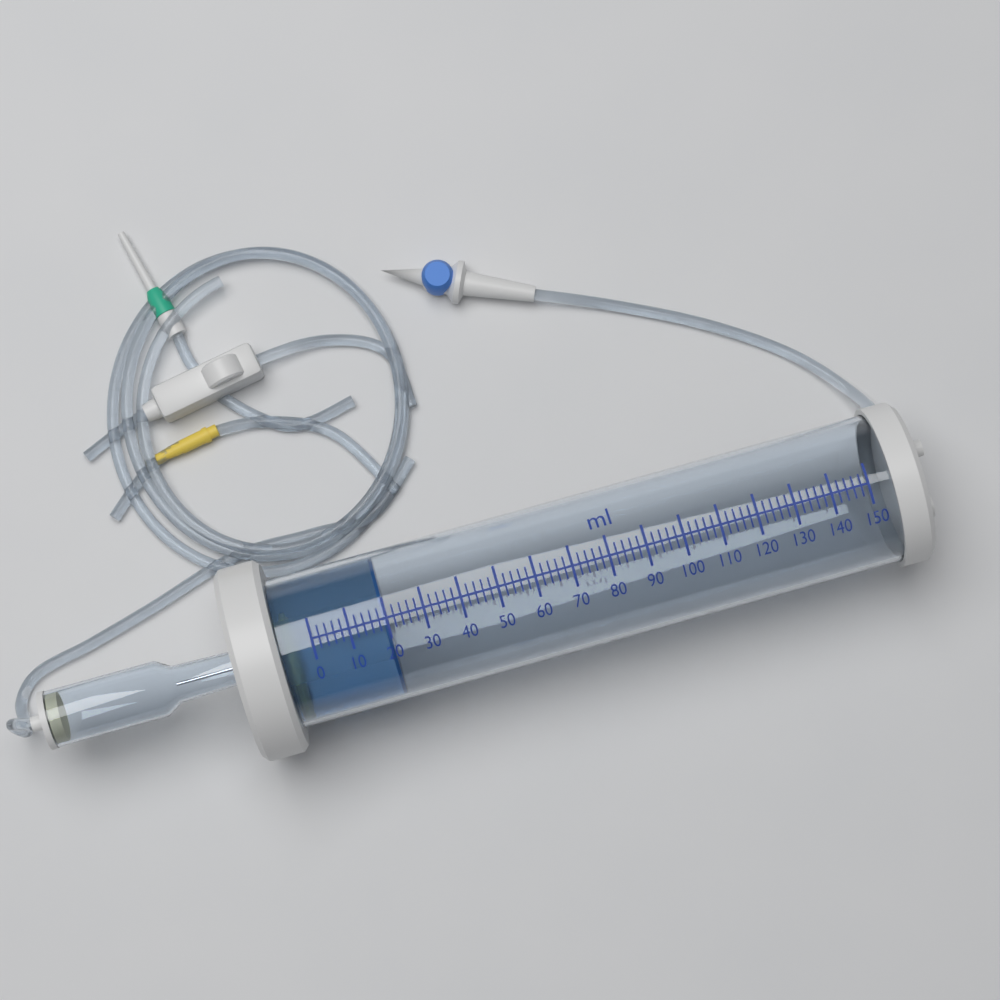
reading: 20 ml
